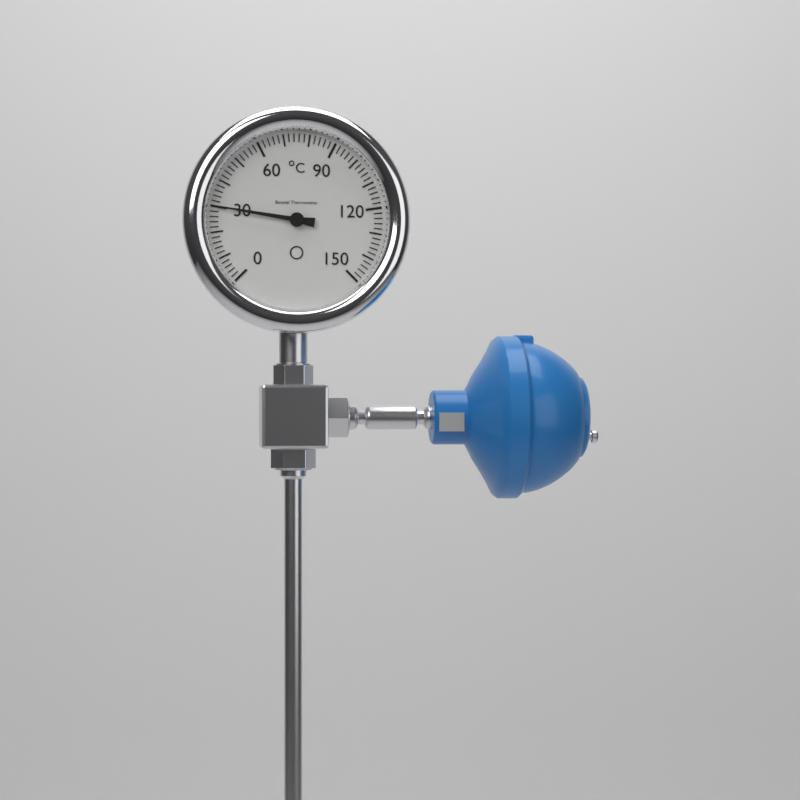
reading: 30 °C
